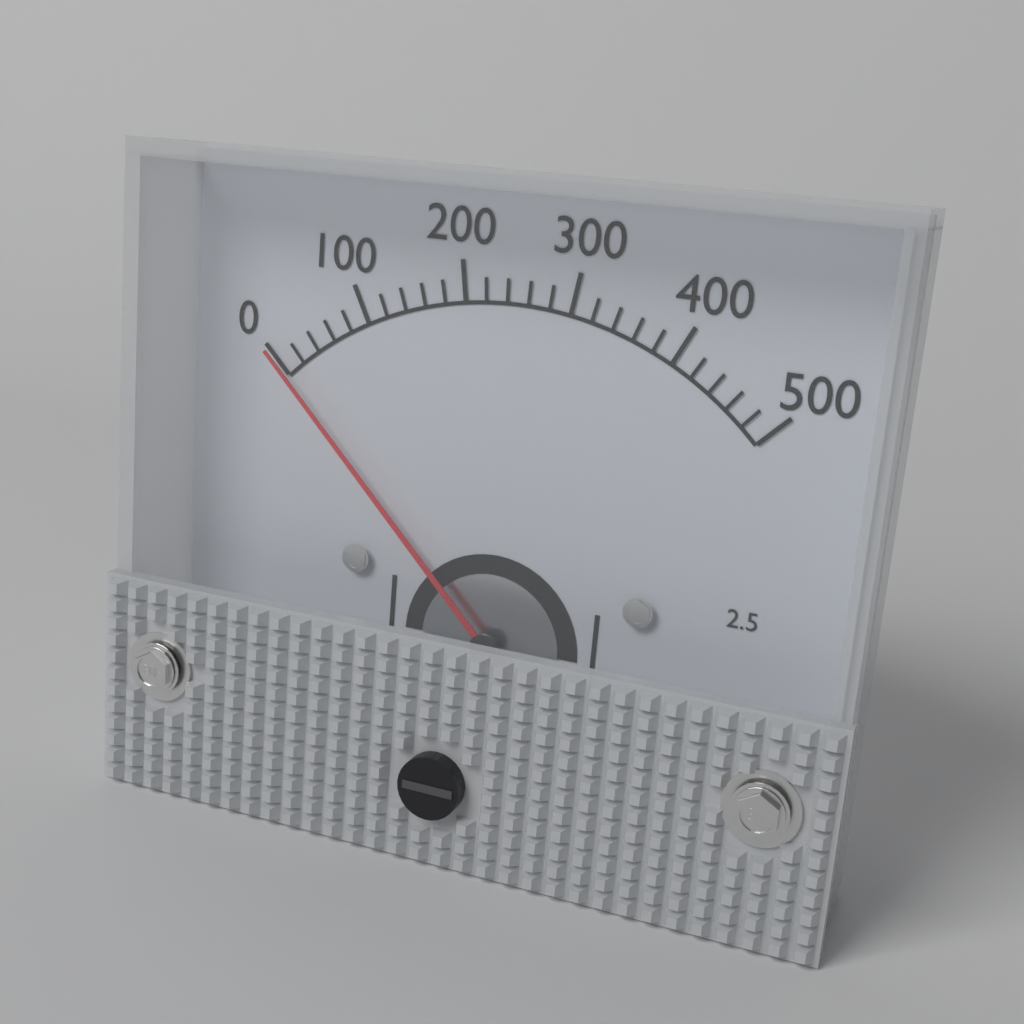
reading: 0 (no unit)
